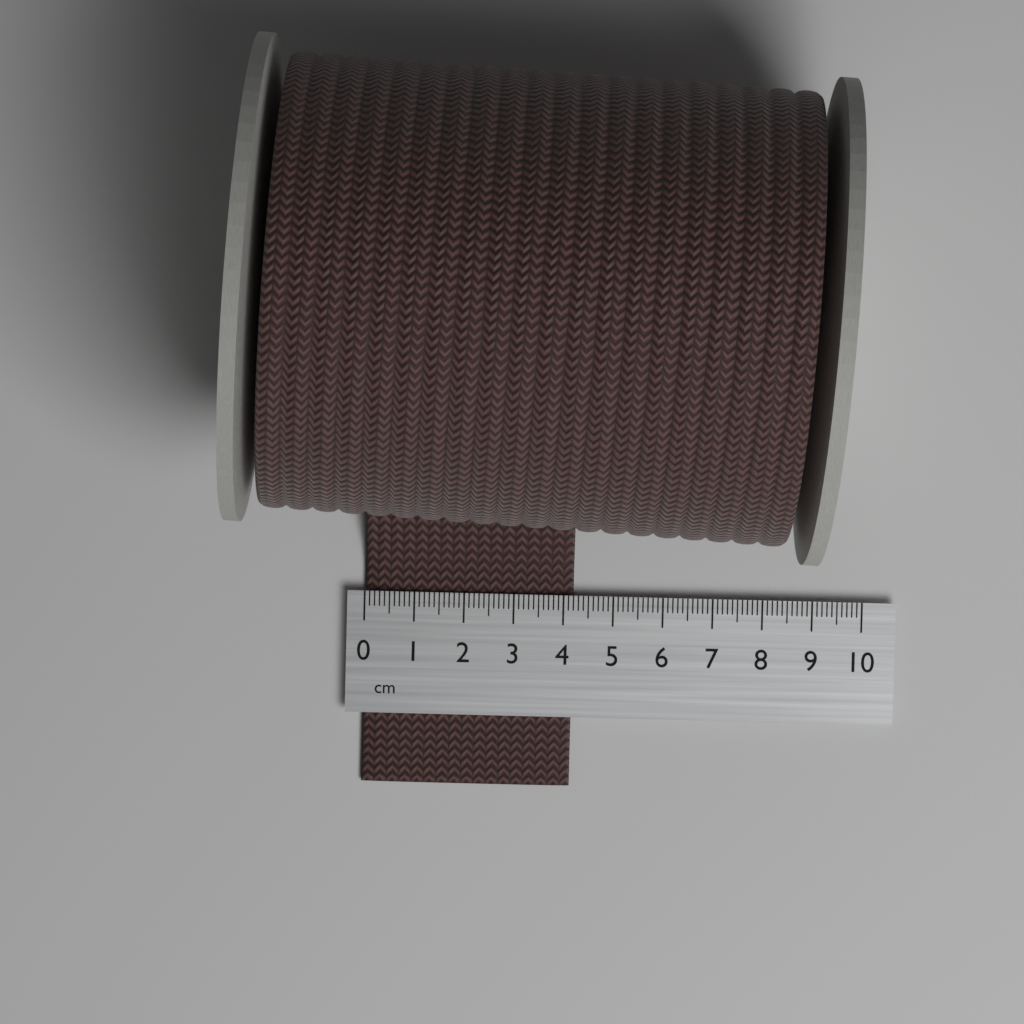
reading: 4.2 cm
